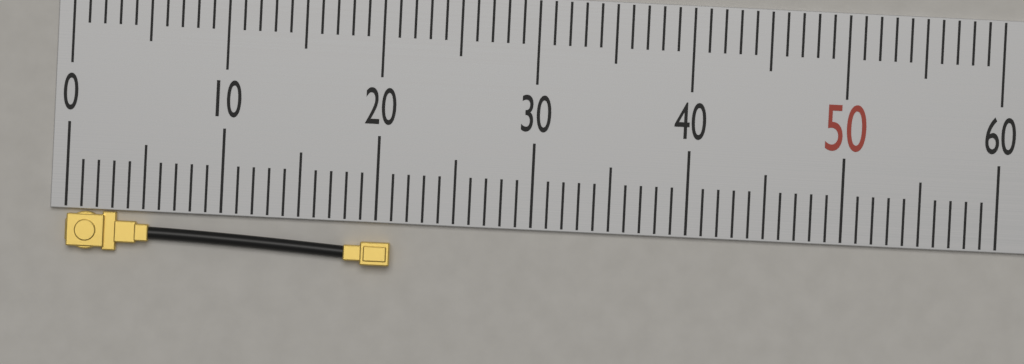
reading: 21 (no unit)
